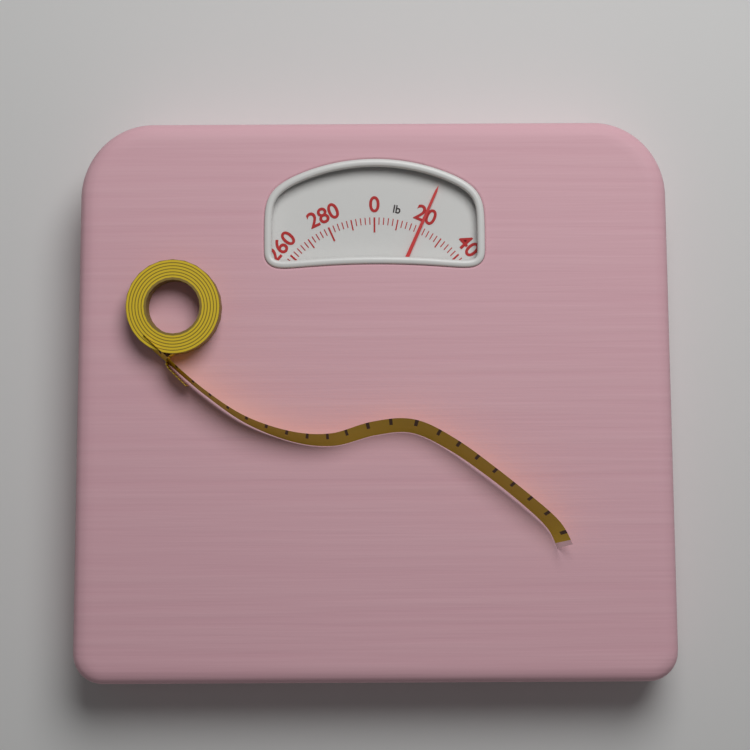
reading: 20 lb
